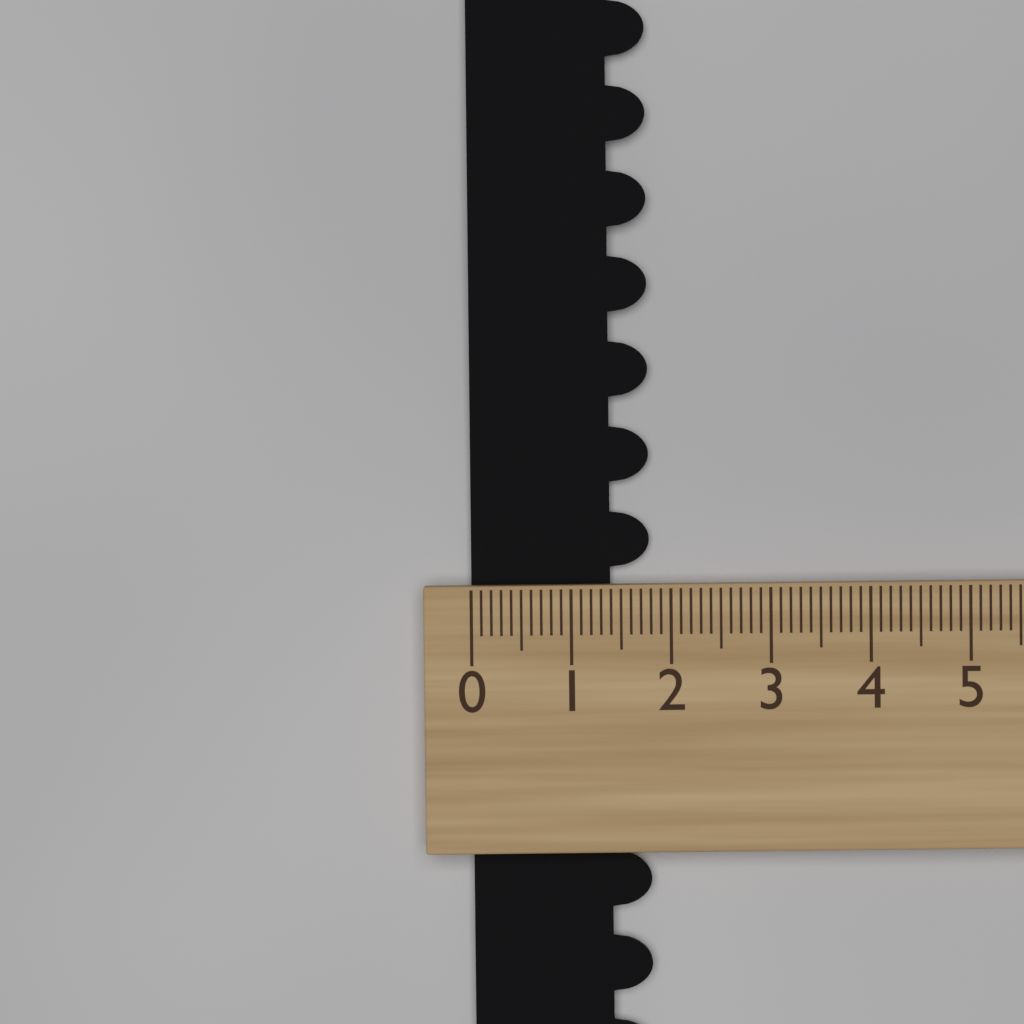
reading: 1.8 (no unit)
